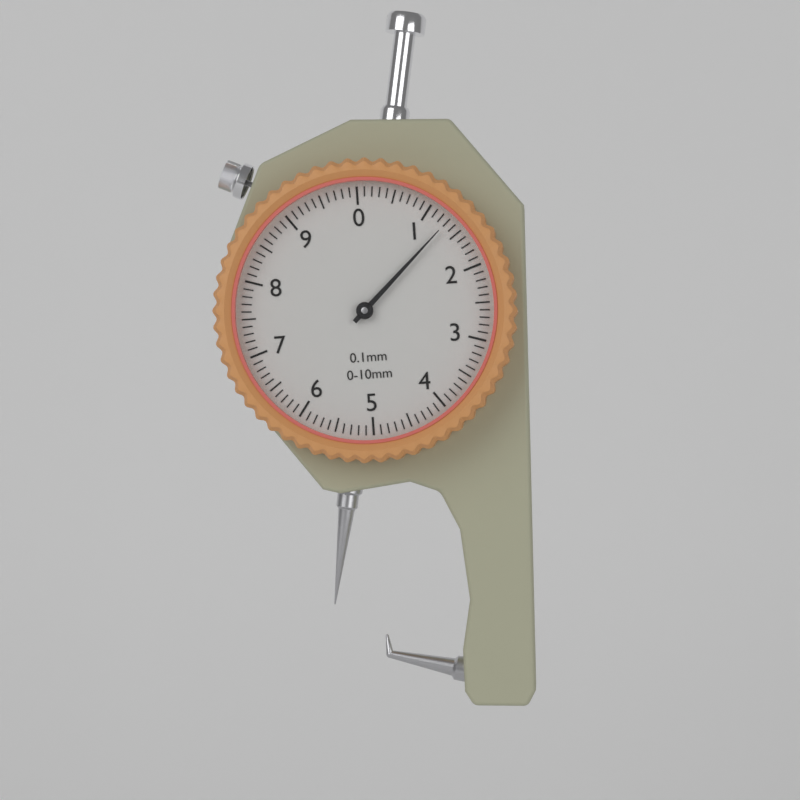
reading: 1.3 mm
